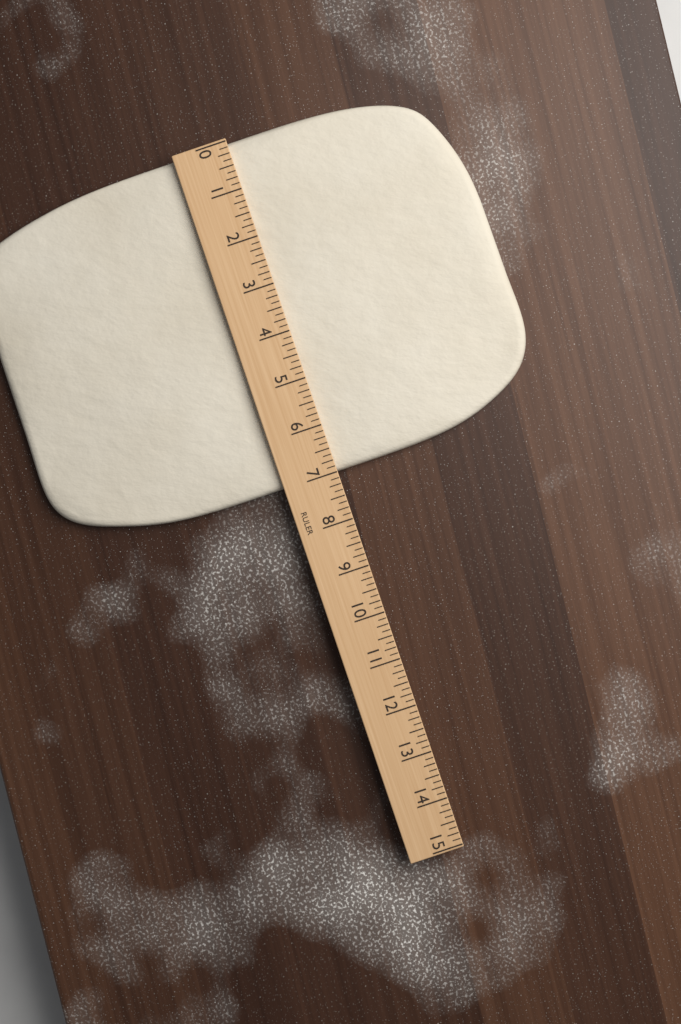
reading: 7.000 (no unit)
